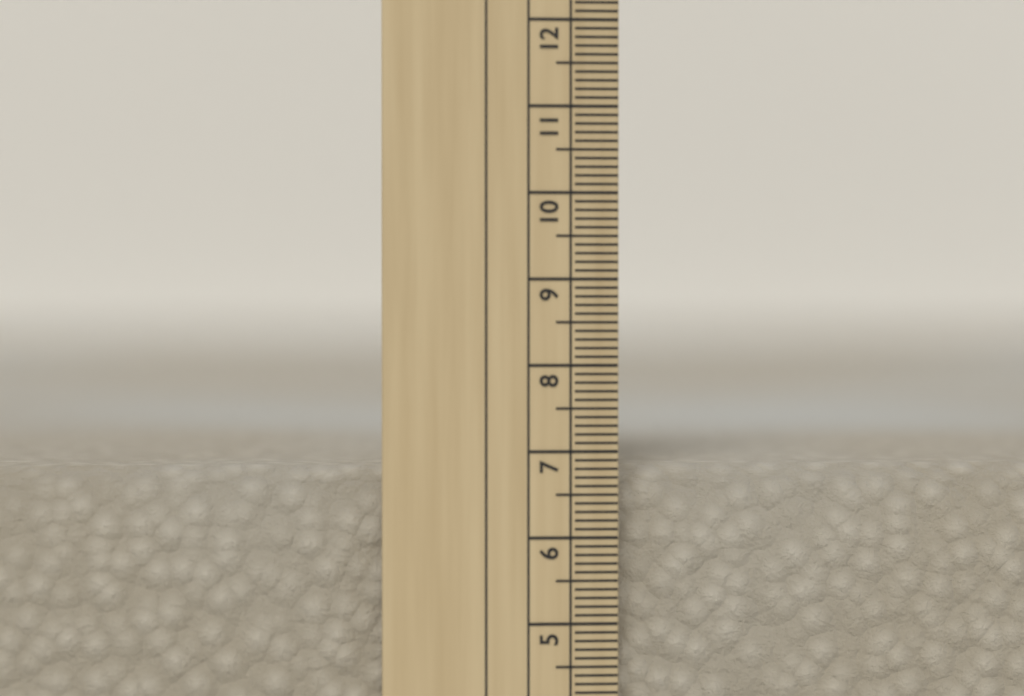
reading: 6.8 cm
